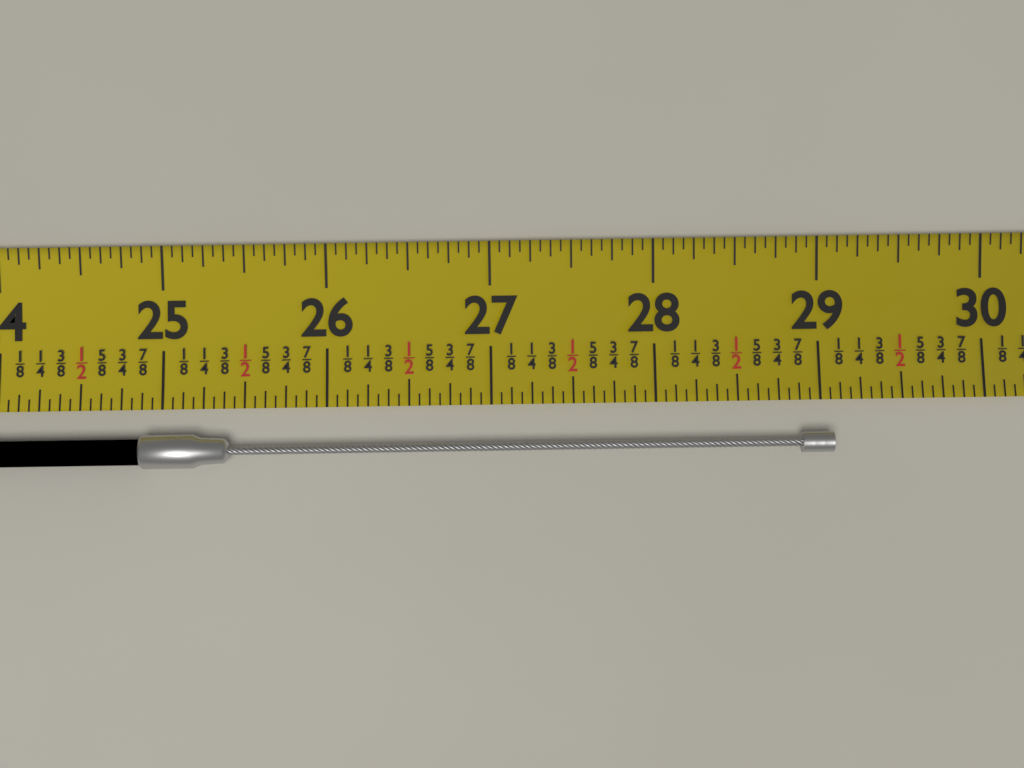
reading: 29.0625 (no unit)
